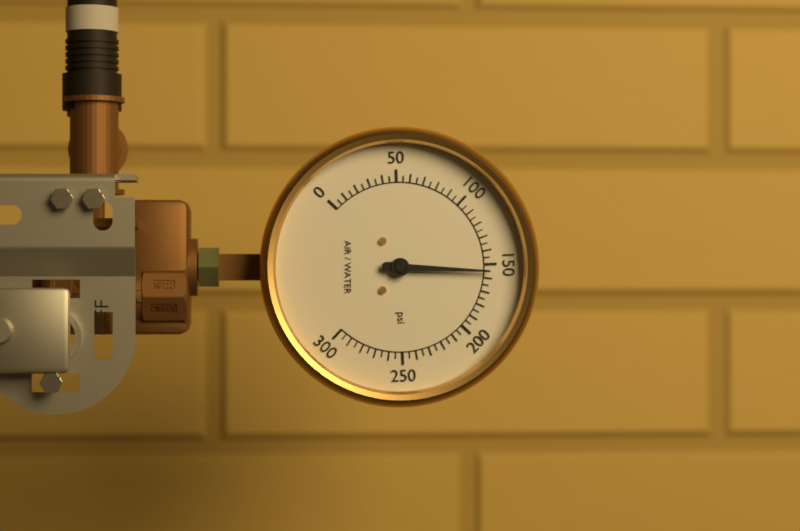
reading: 155 psi
